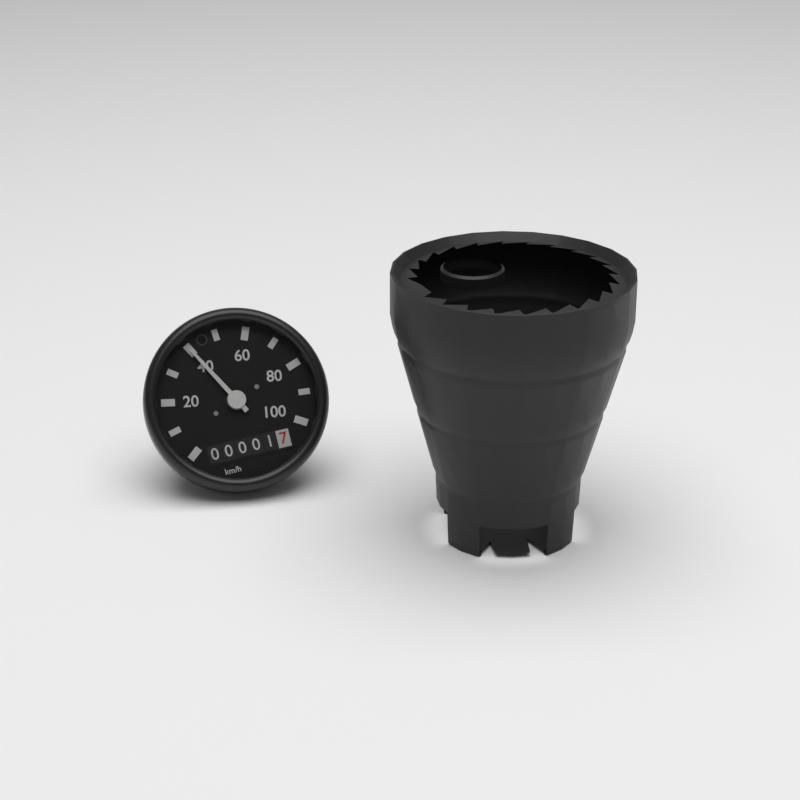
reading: 40 km/h
